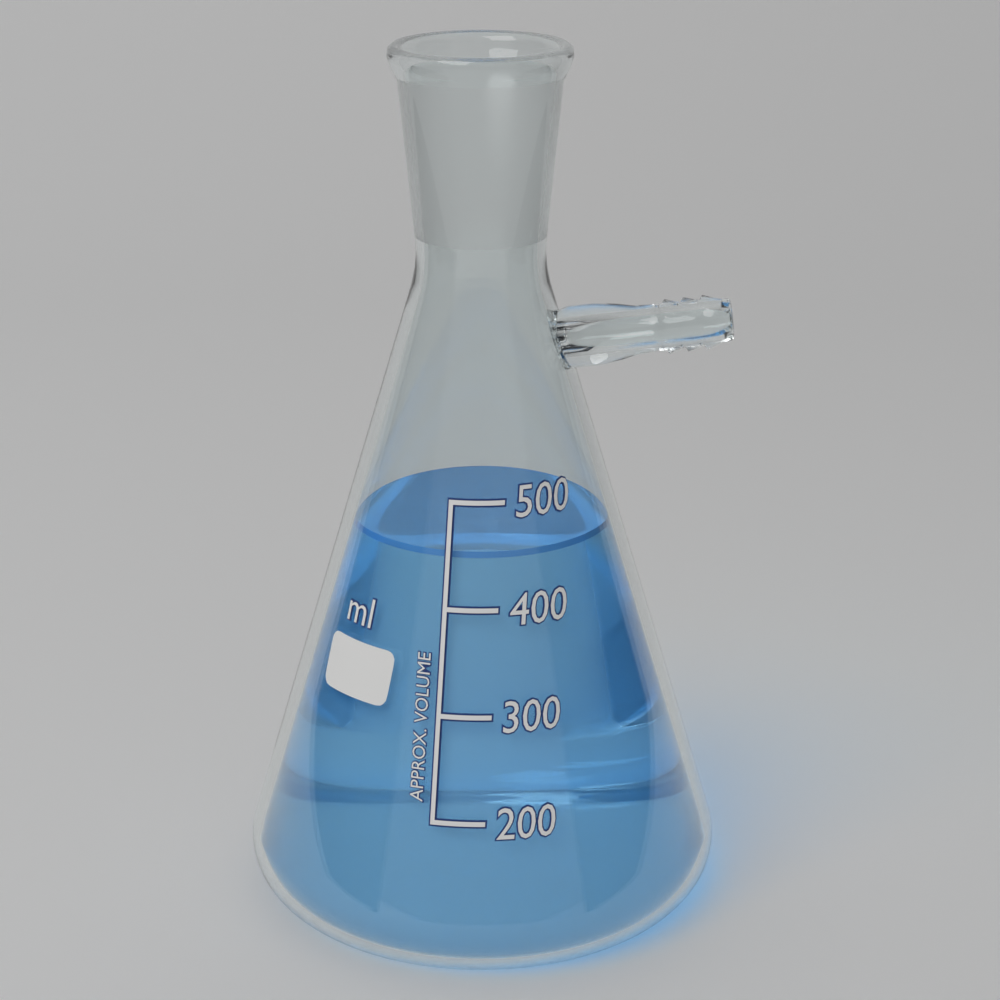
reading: 450 ml
